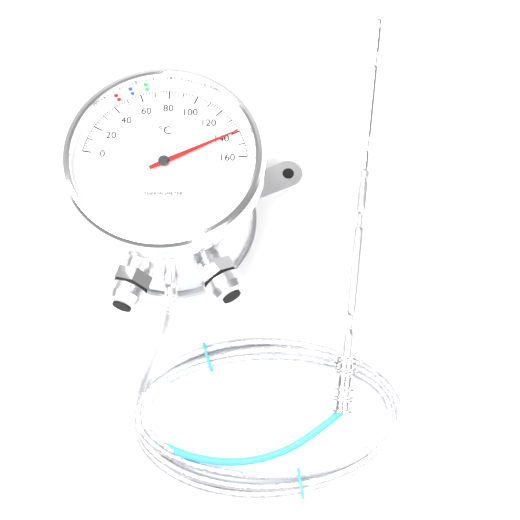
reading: 140 °C
